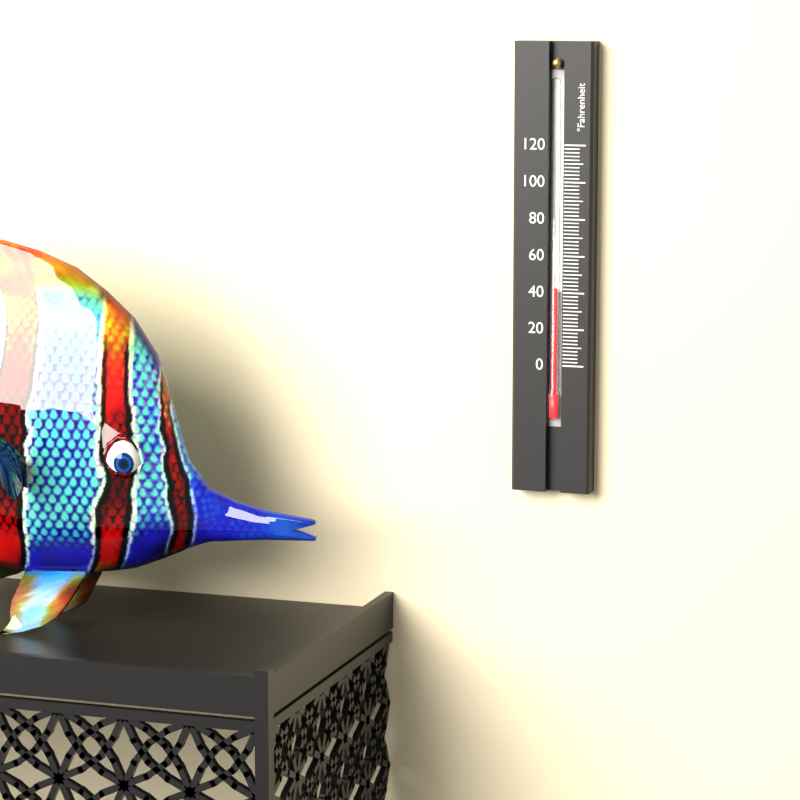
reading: 42 °F
